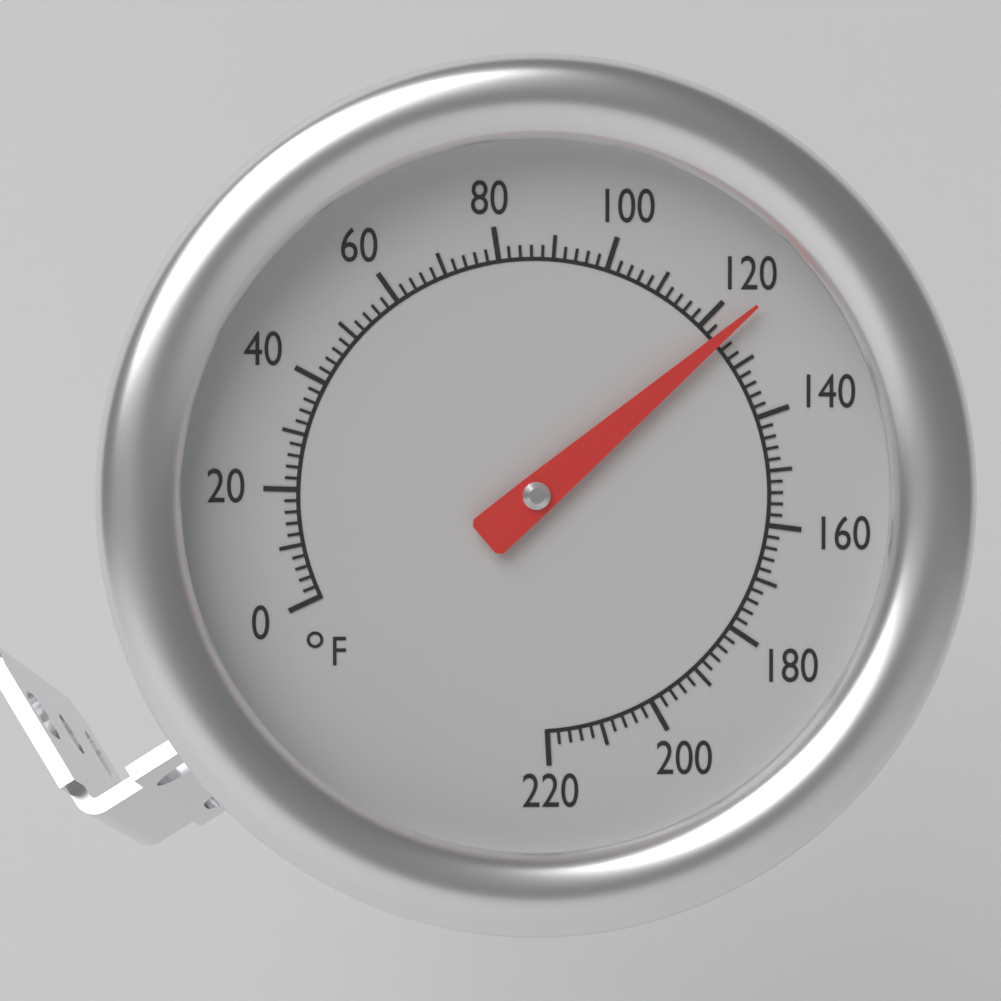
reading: 124 °F
